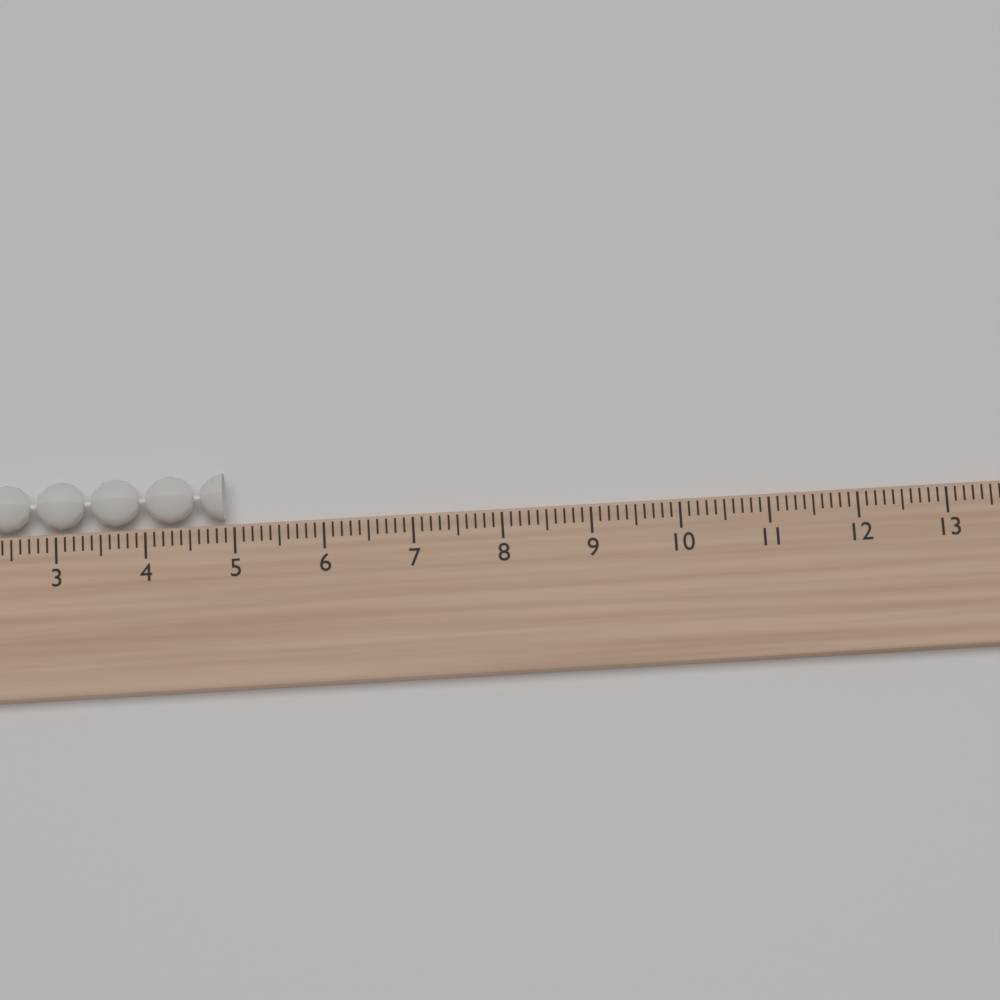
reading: 4.9 (no unit)
